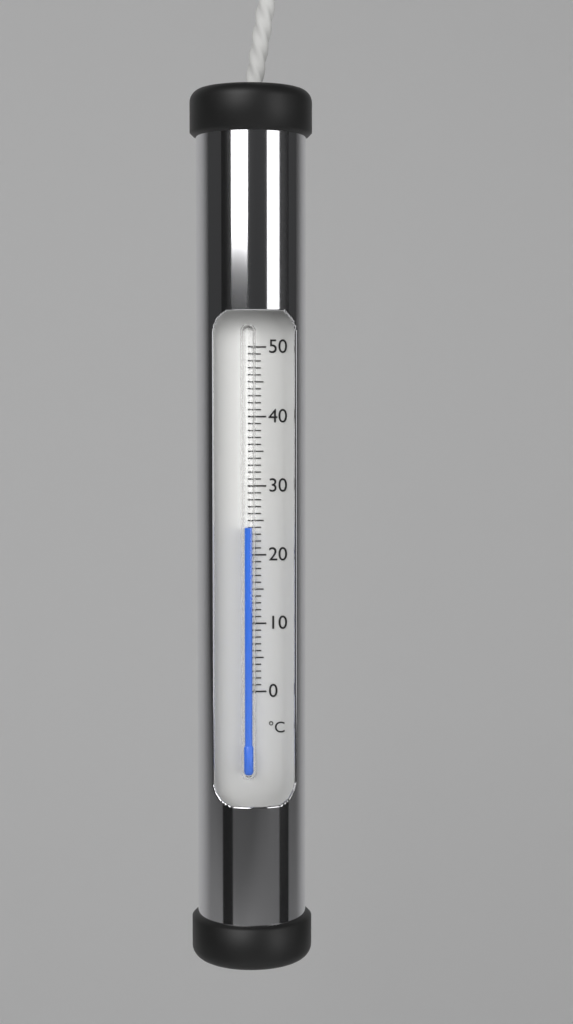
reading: 24 °C
